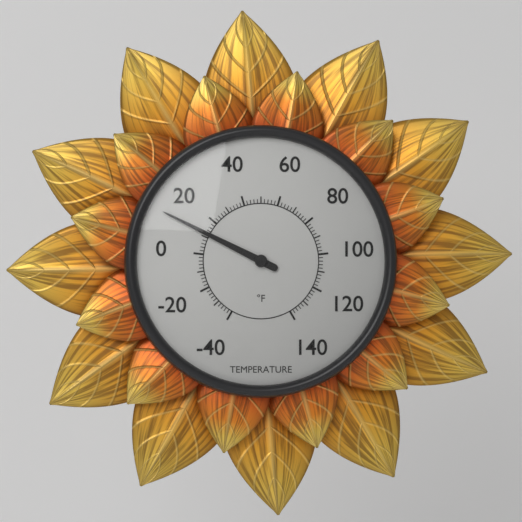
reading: 12 °F
